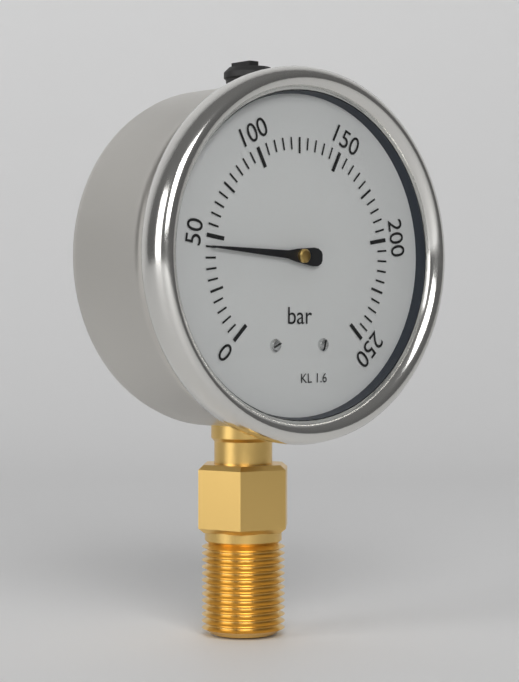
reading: 45 bar
